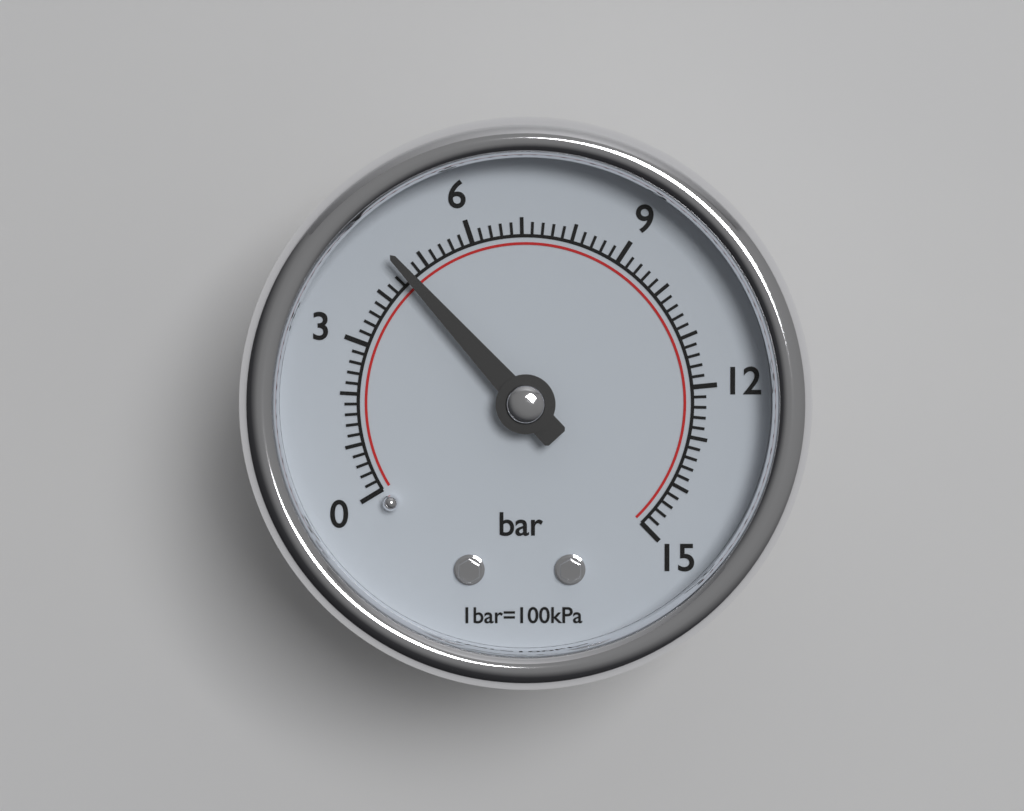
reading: 4.6 bar
